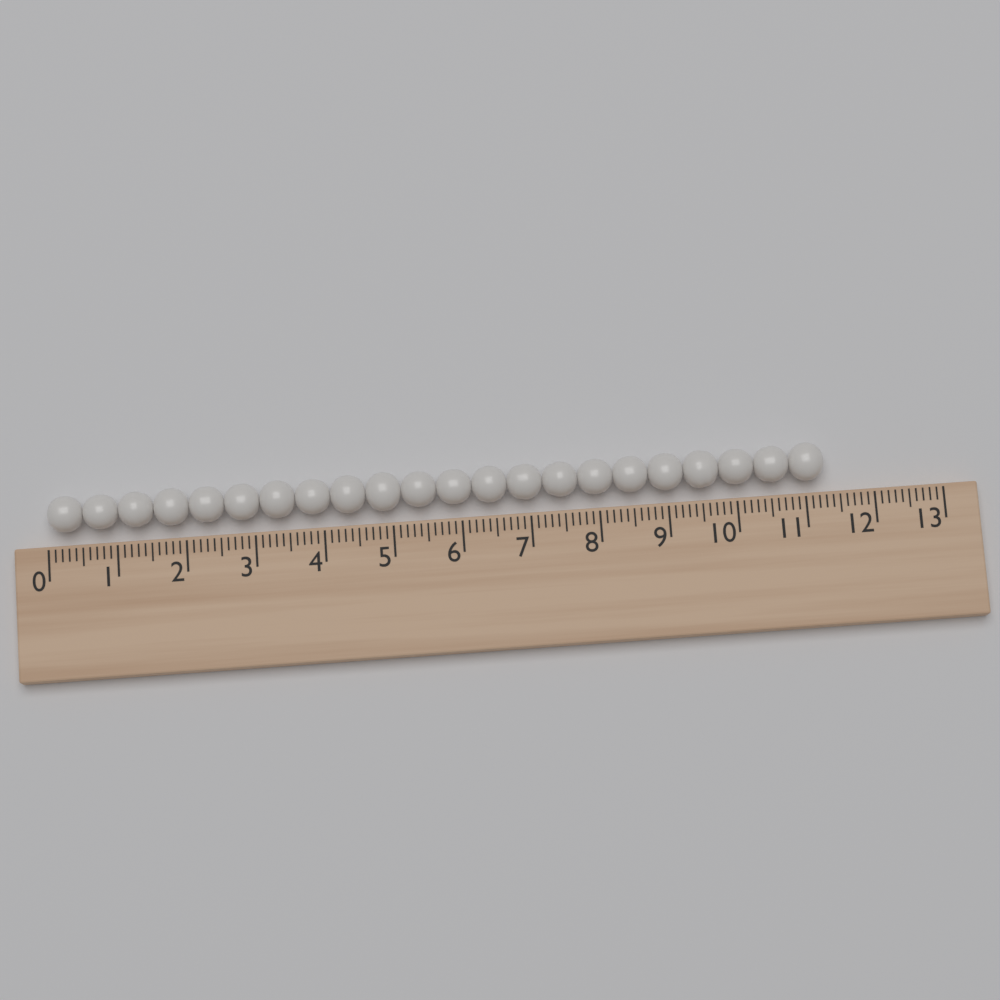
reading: 11.3 (no unit)
